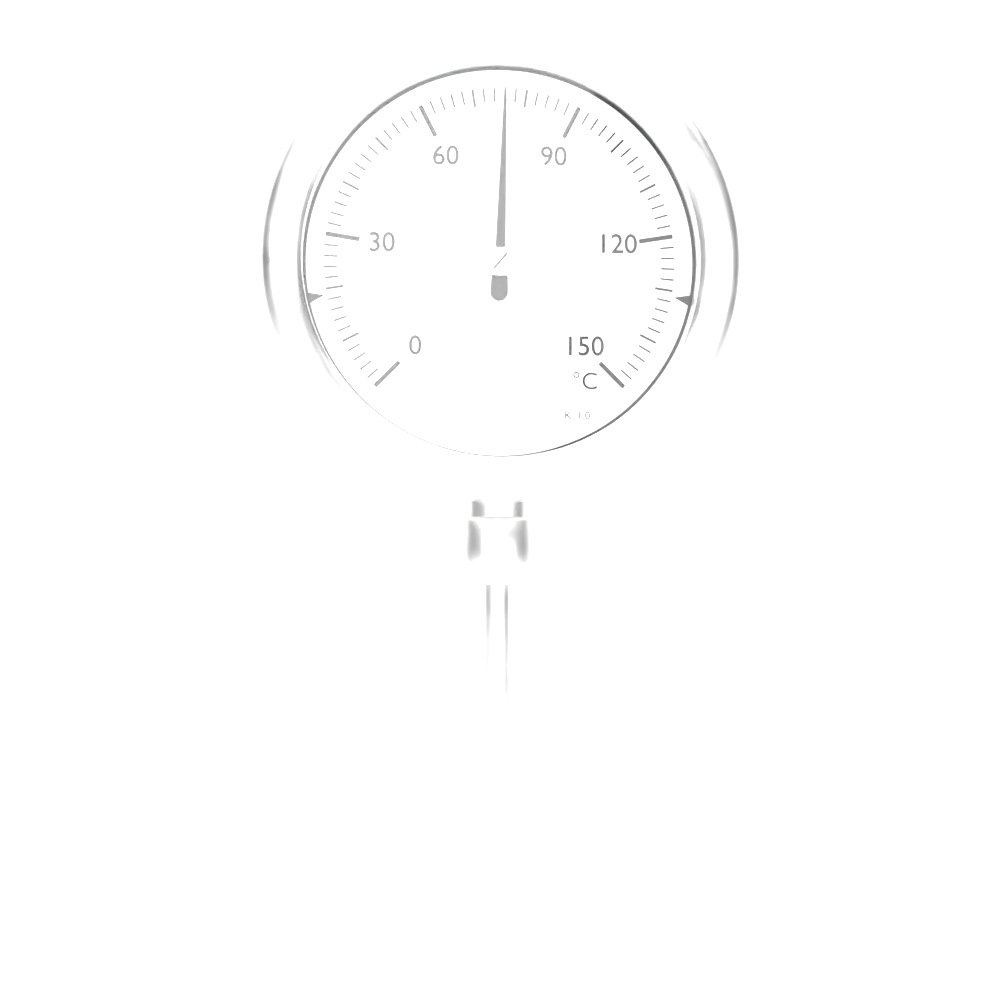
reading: 76 °C
